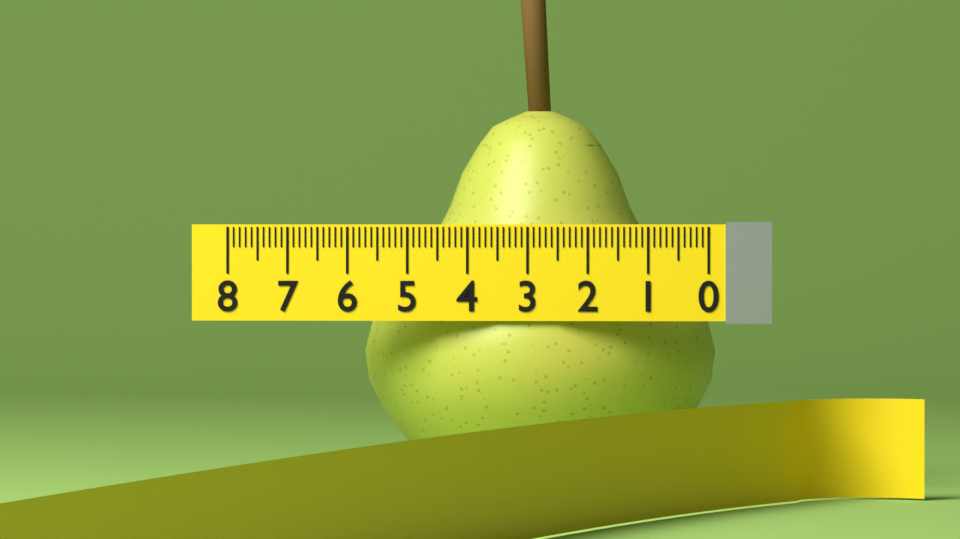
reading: 6.0 (no unit)
